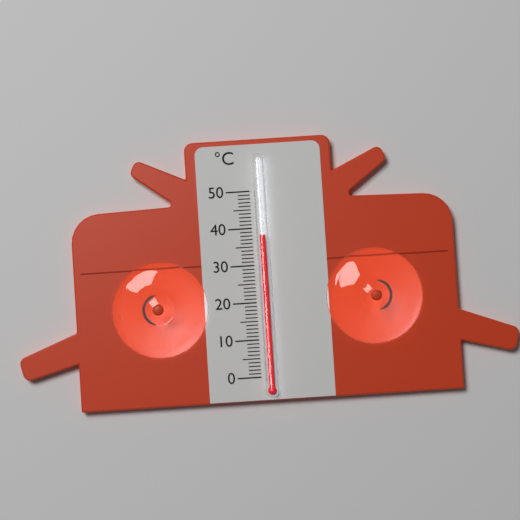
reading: 38 °C
